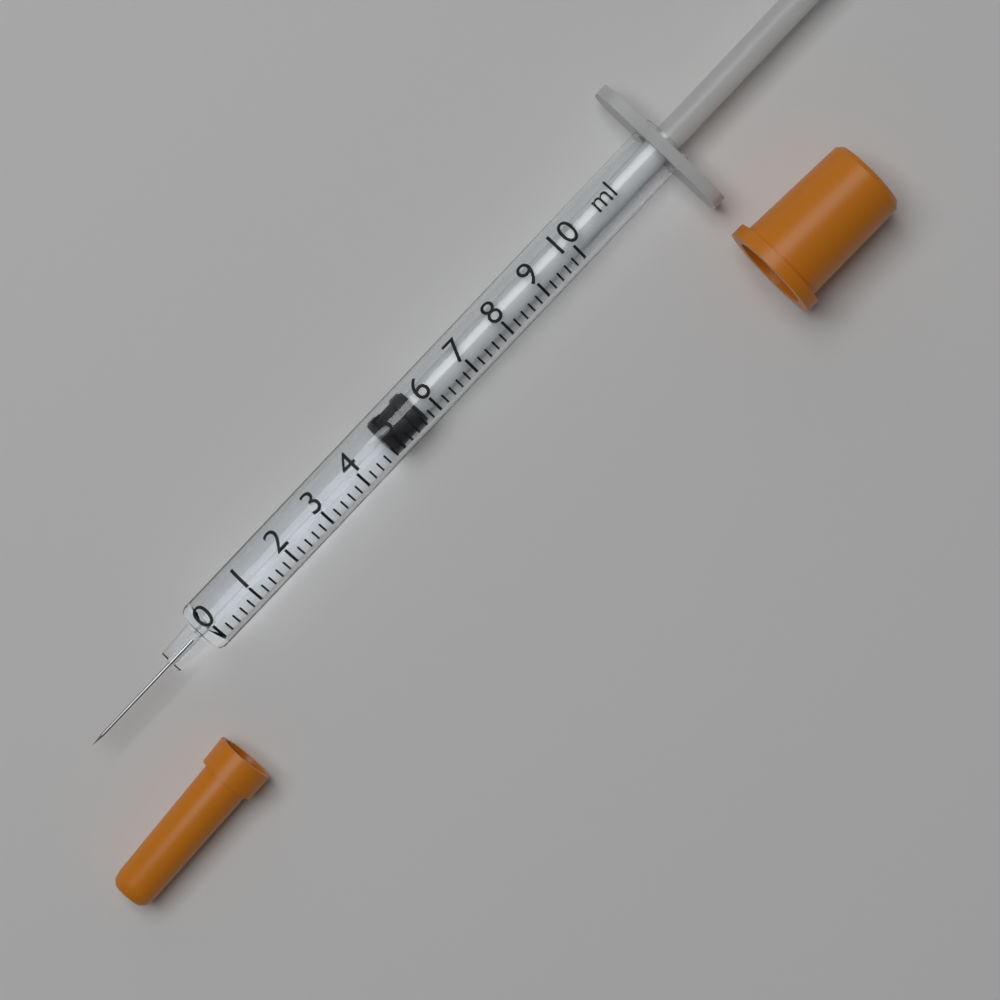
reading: 4.8 ml
